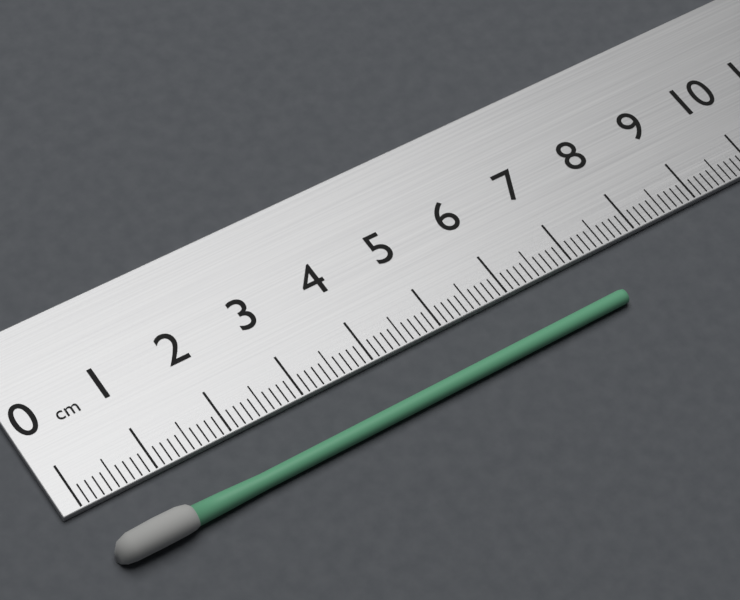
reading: 7.3 cm
